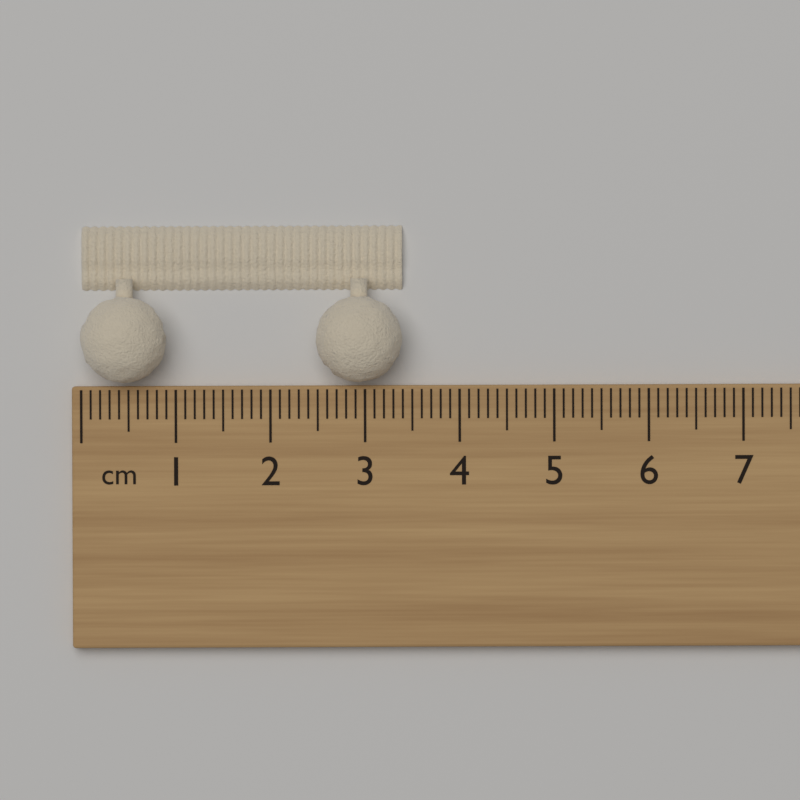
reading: 3.4 cm
